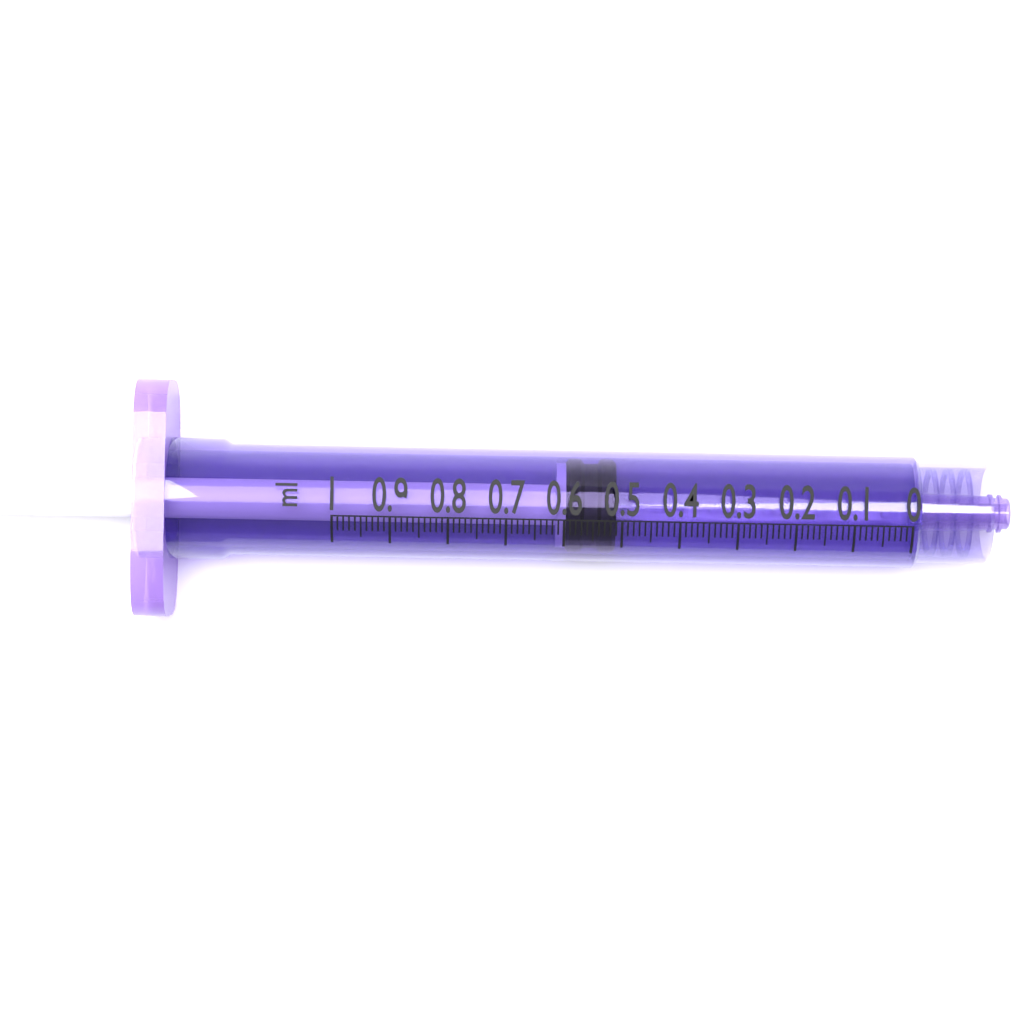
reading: 0.51 ml
